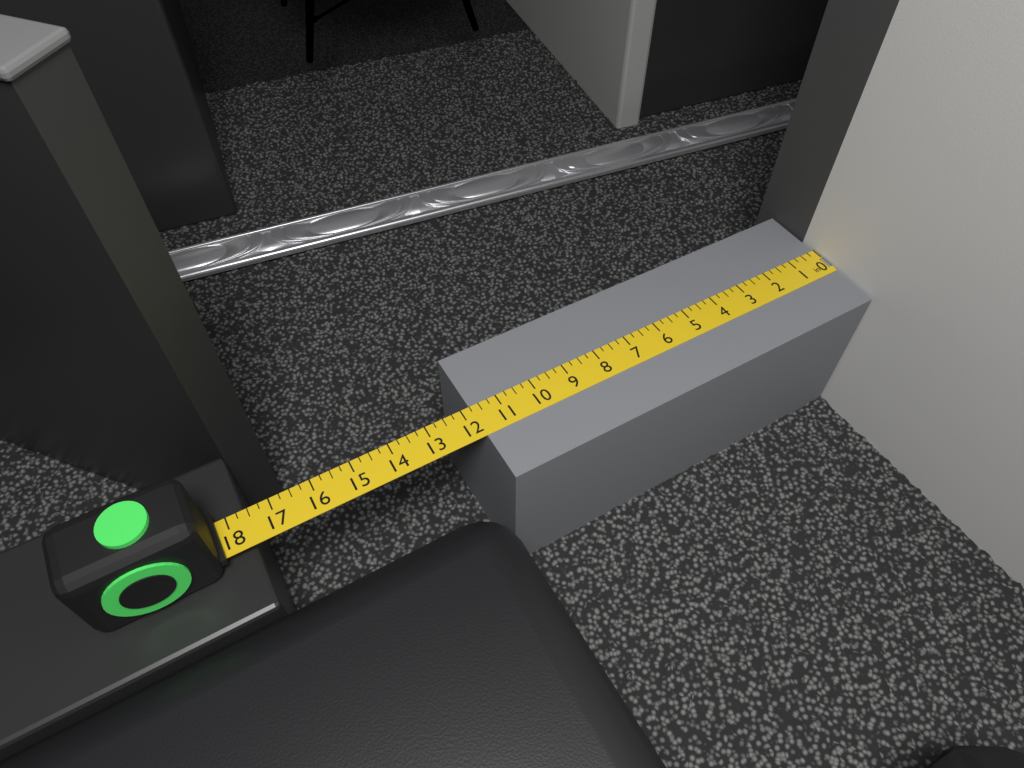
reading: 11.75 in
